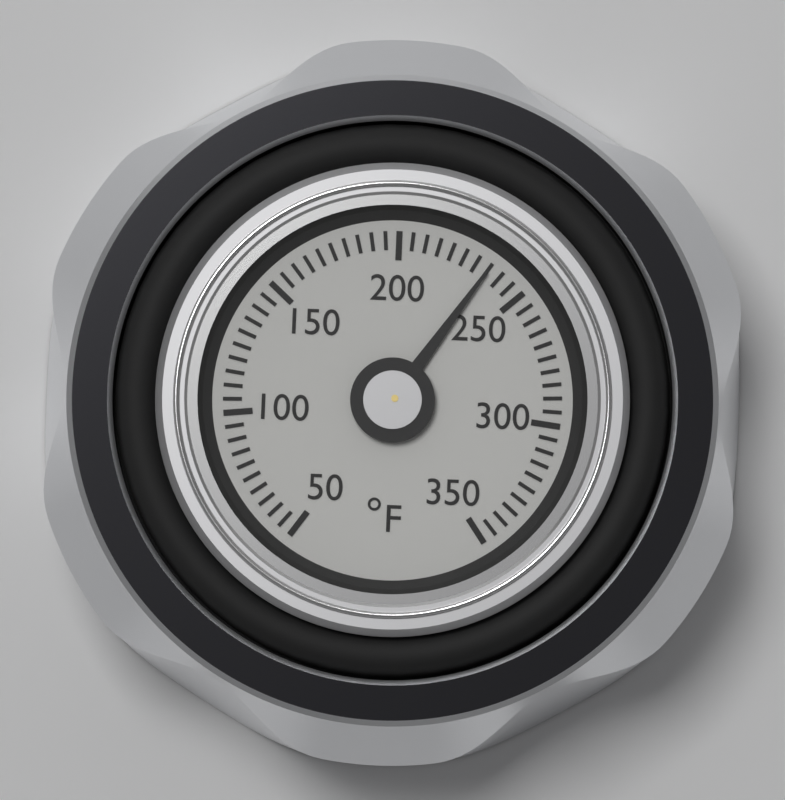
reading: 235 °F
